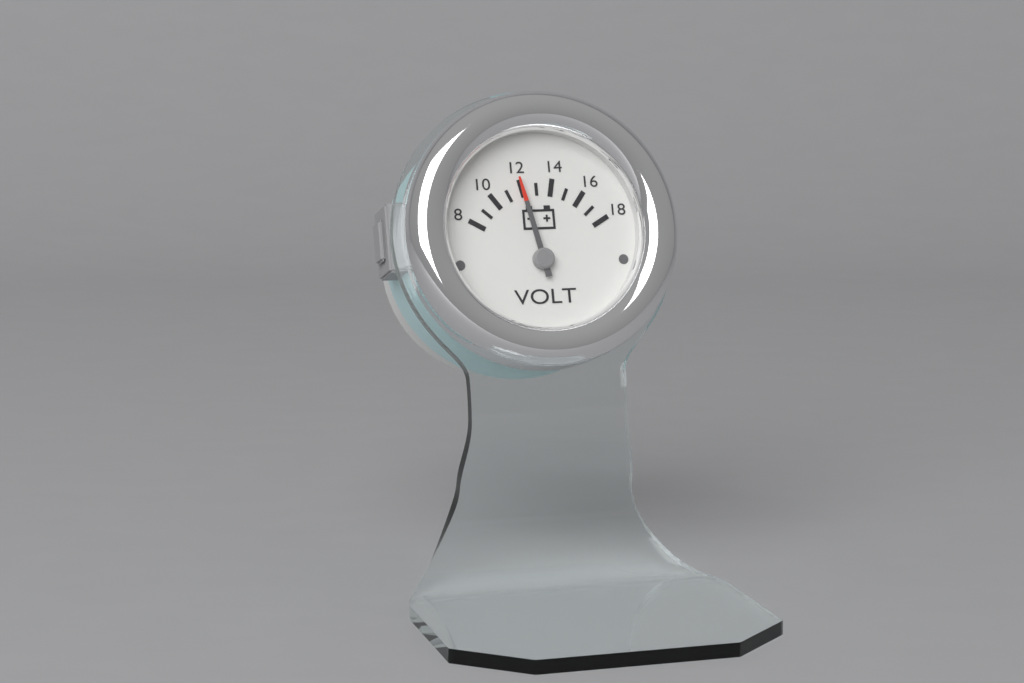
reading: 12 V
